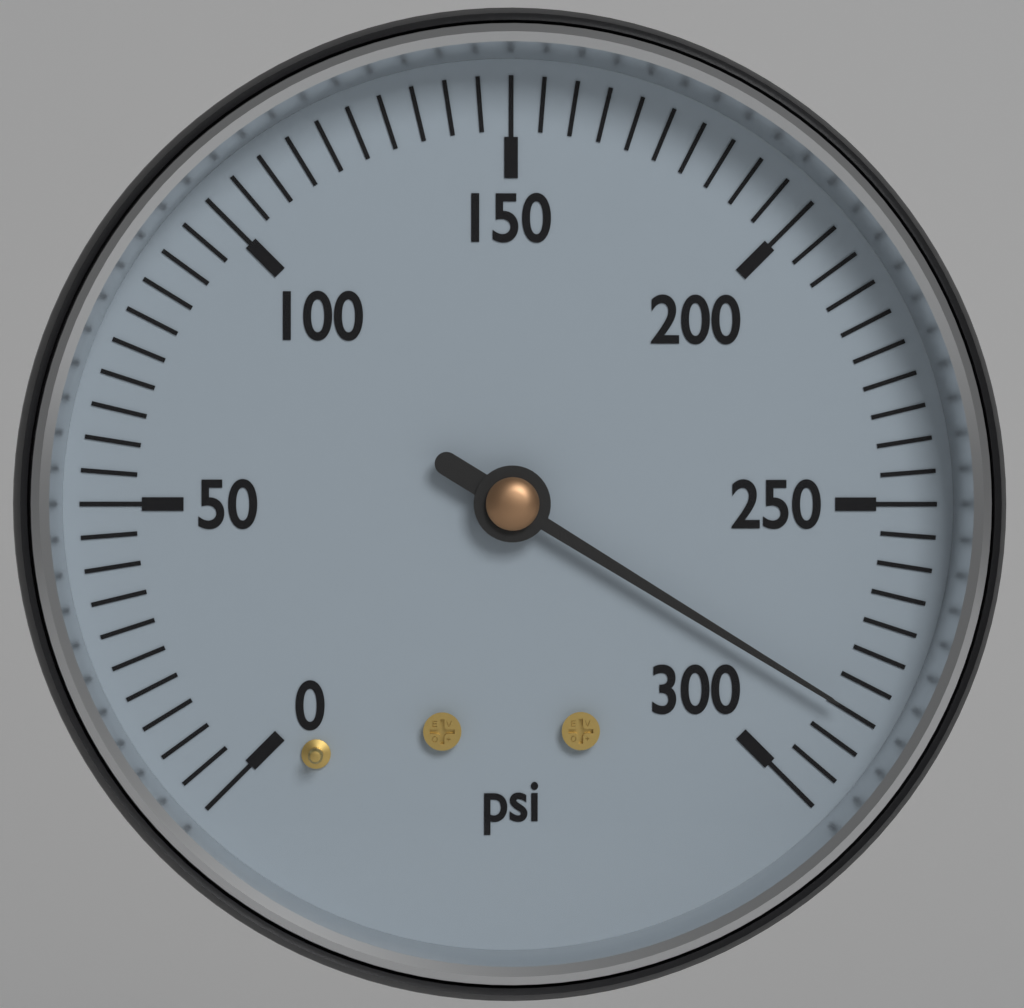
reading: 285 psi
